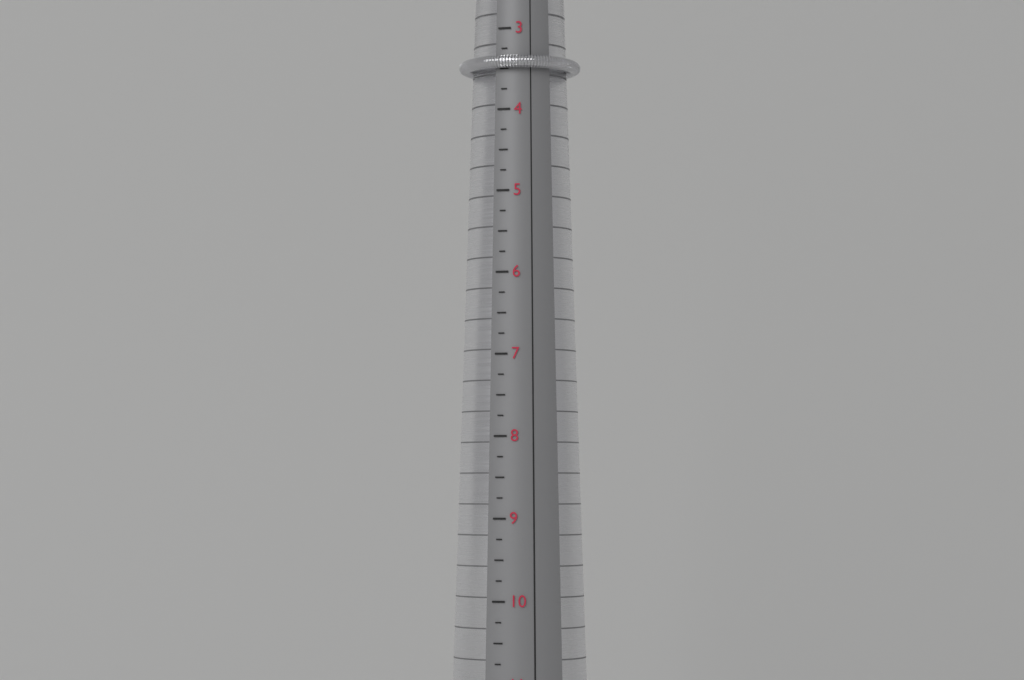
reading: 3.50 (no unit)
